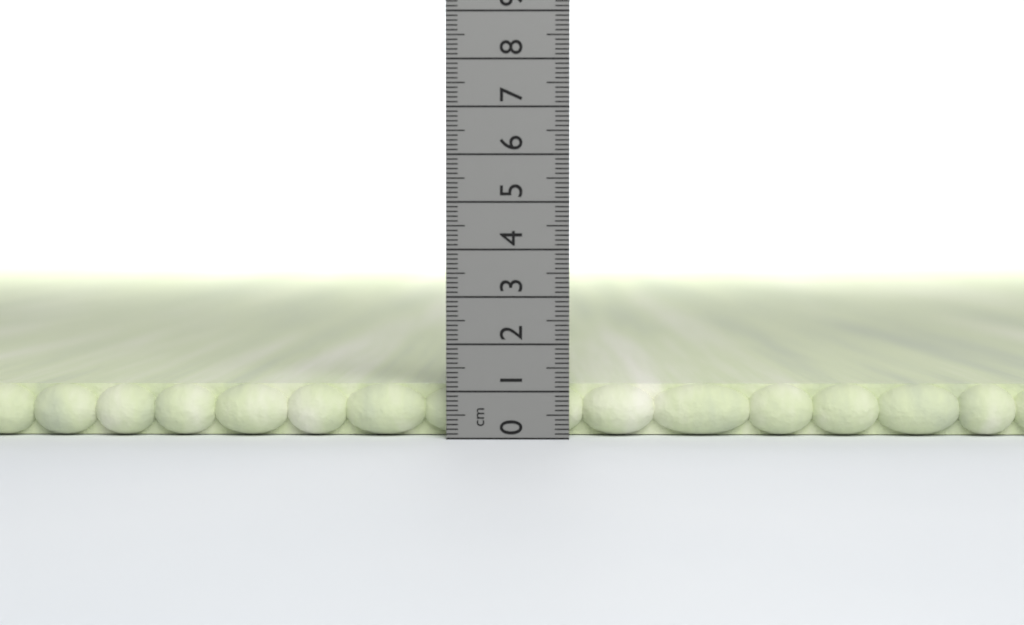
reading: 1.1 cm
